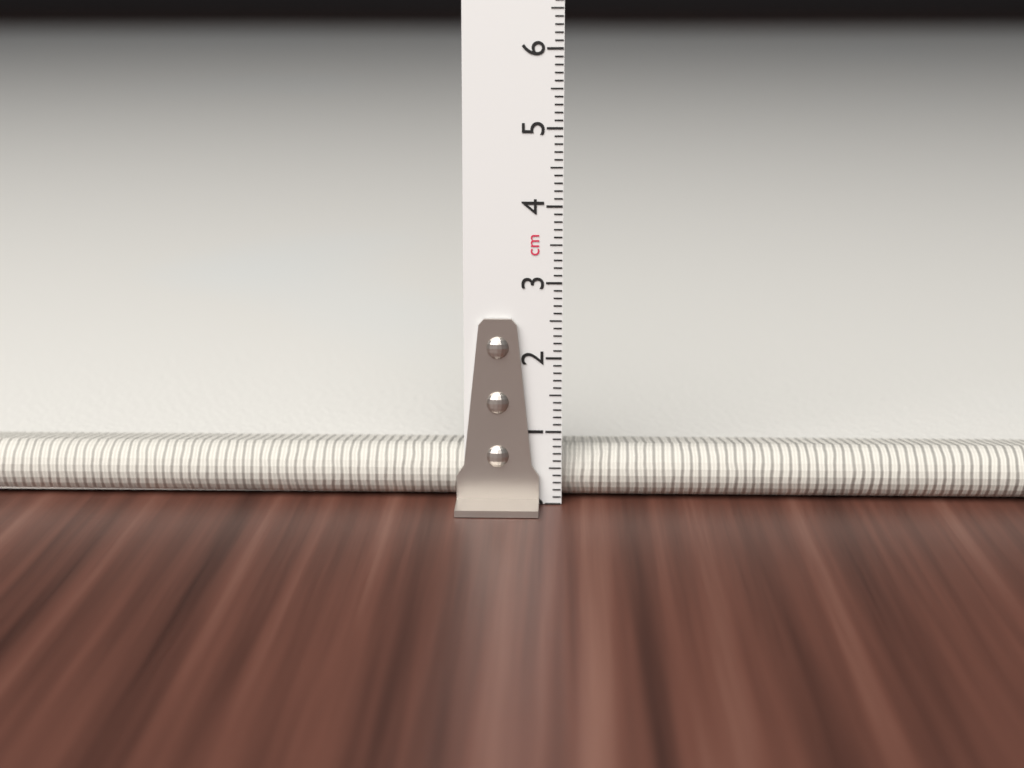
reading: 0.7 cm
